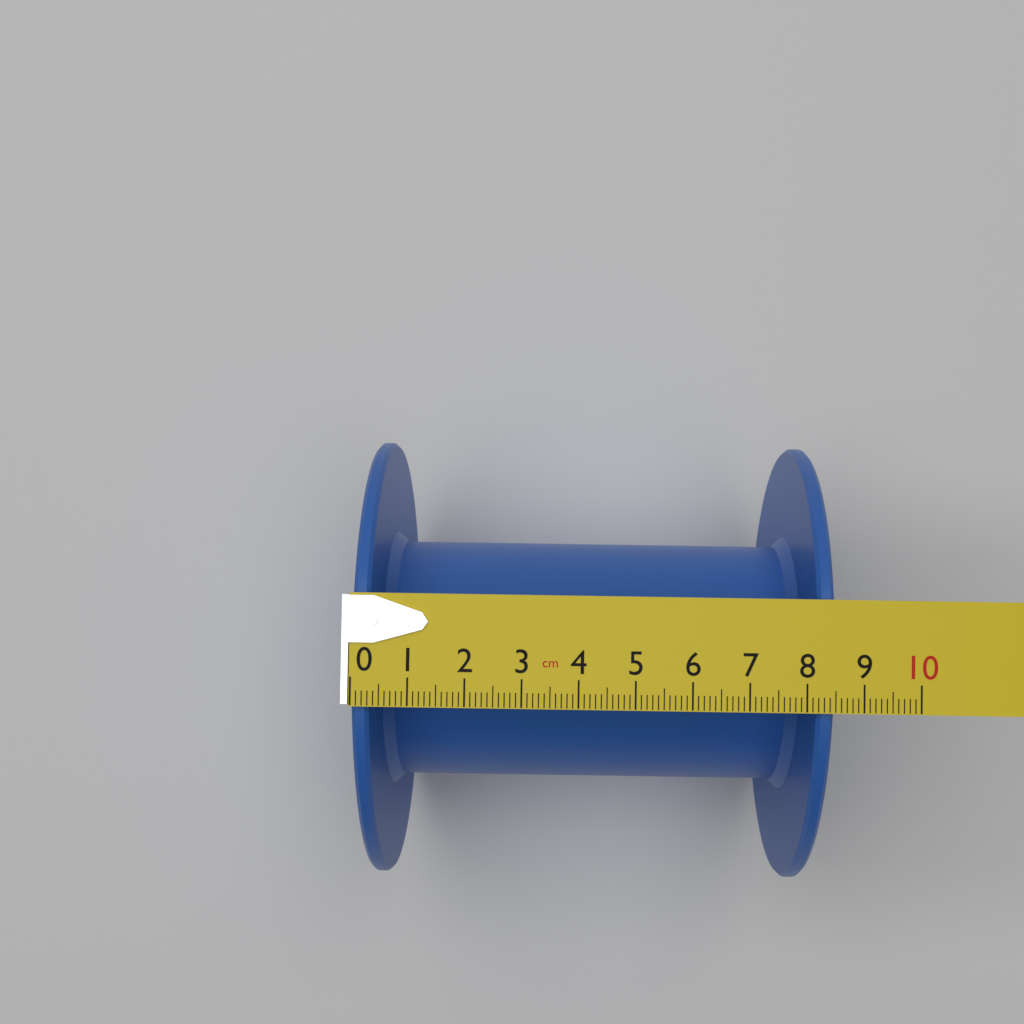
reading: 8.5 cm
